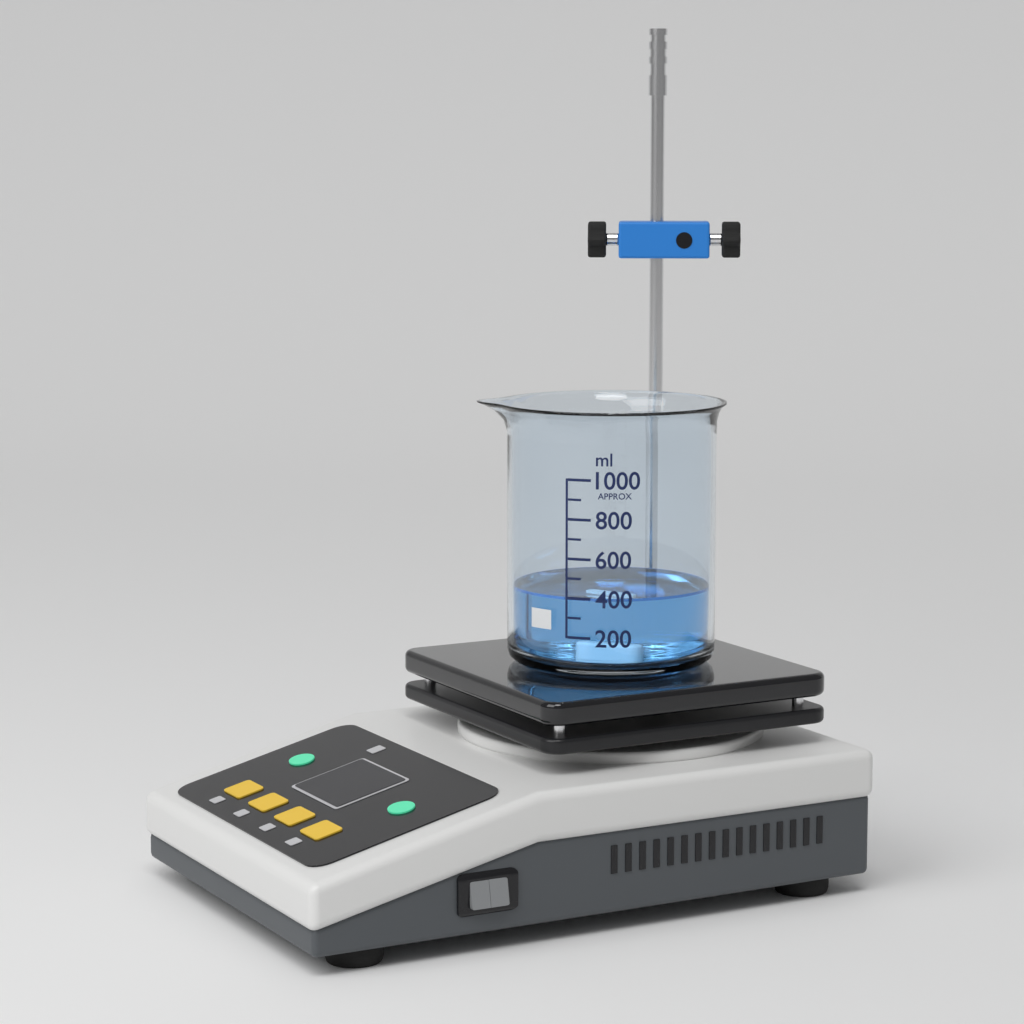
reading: 400 ml
